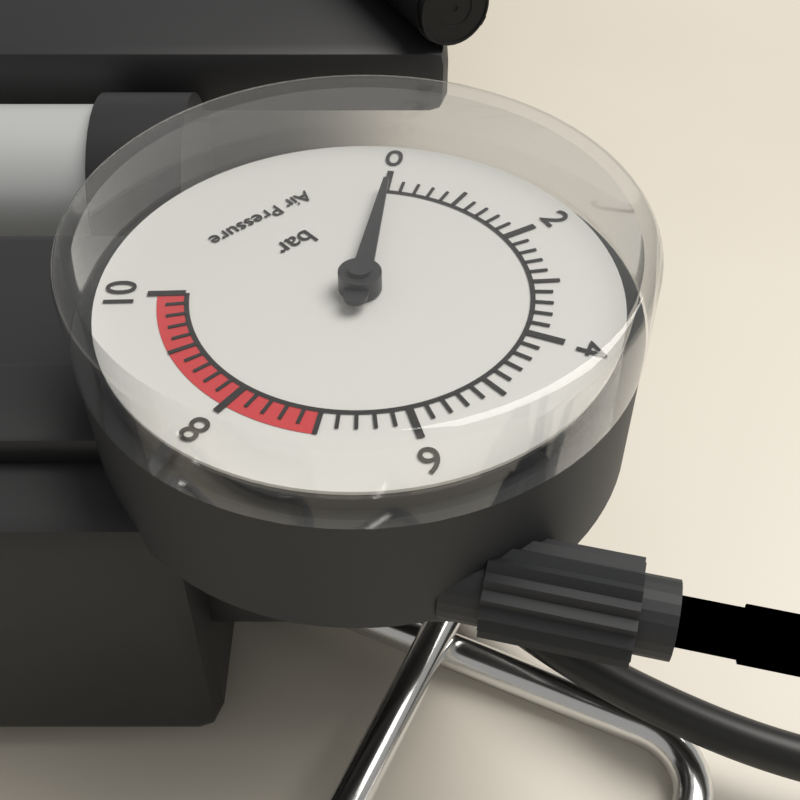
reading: 0.0 bar
